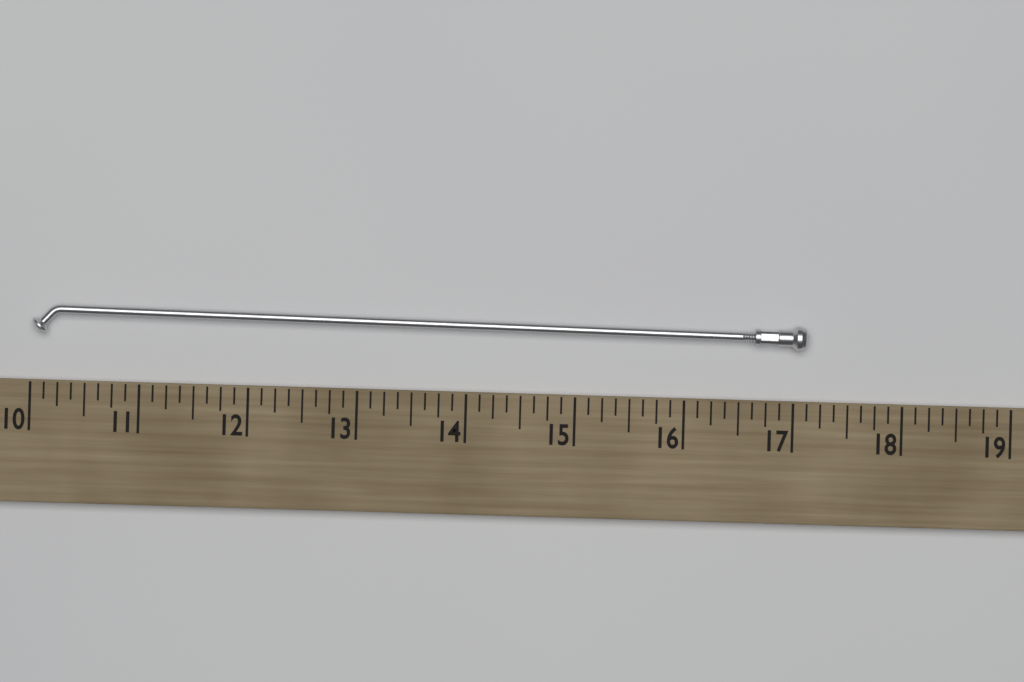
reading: 17.125 (no unit)
